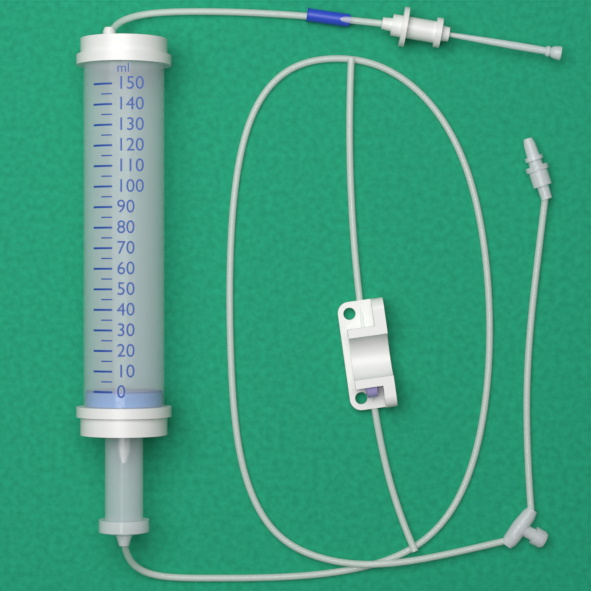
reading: 0 ml
